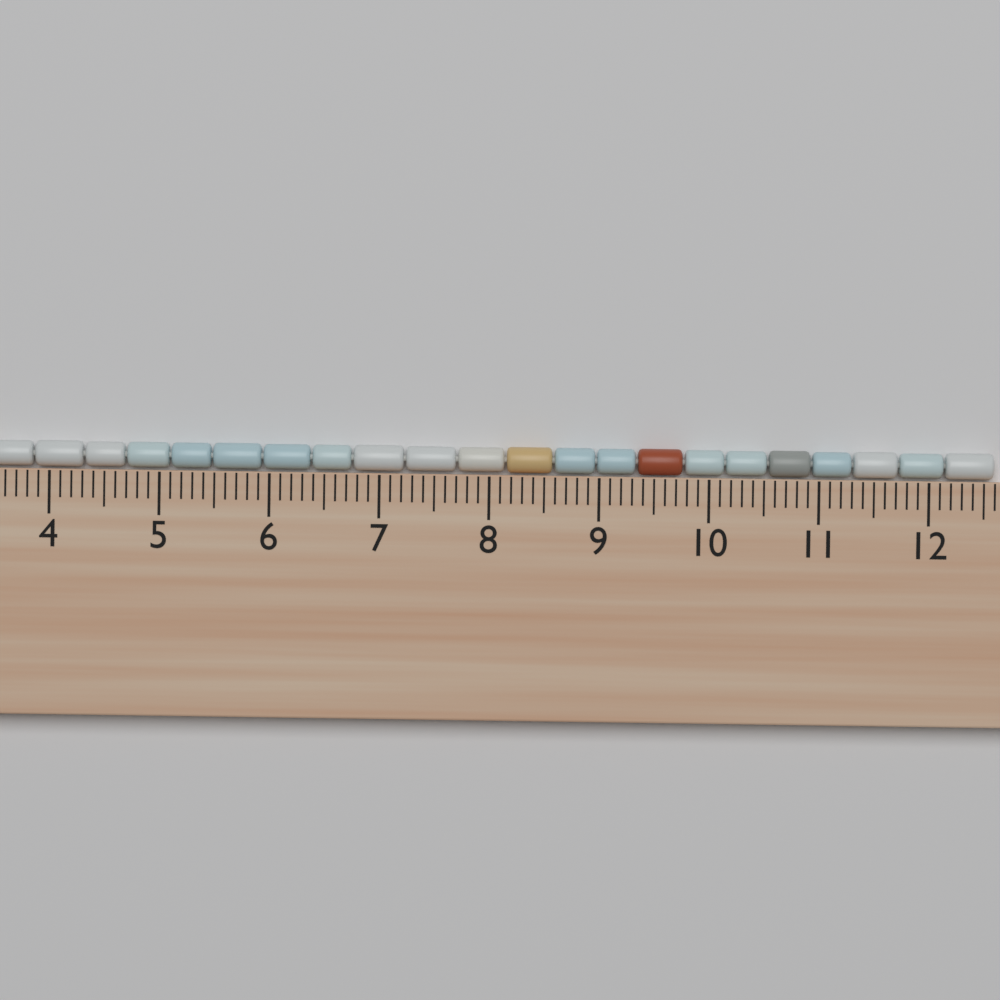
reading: 12.6 cm
